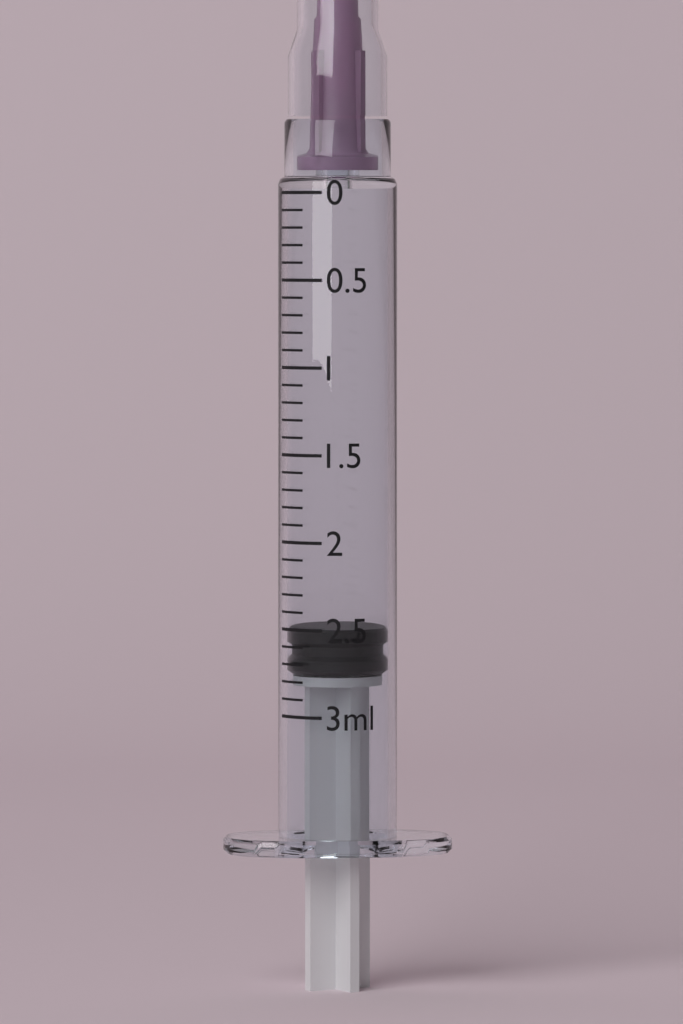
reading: 2.5 ml
